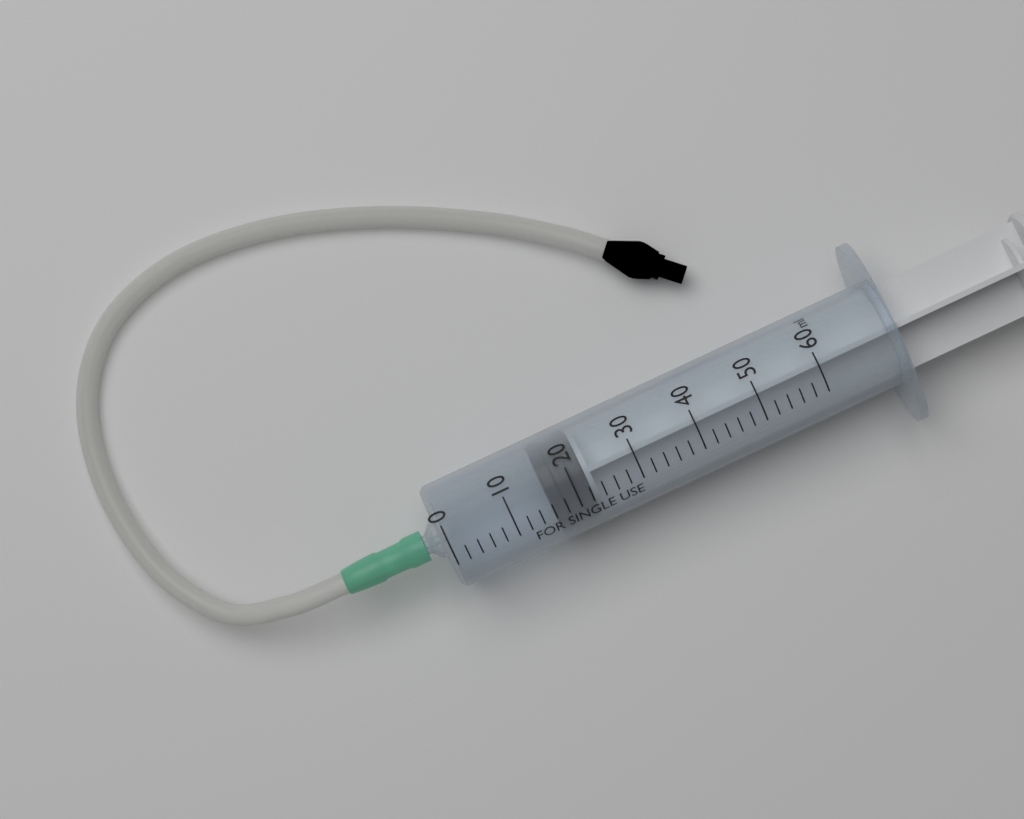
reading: 16 ml
